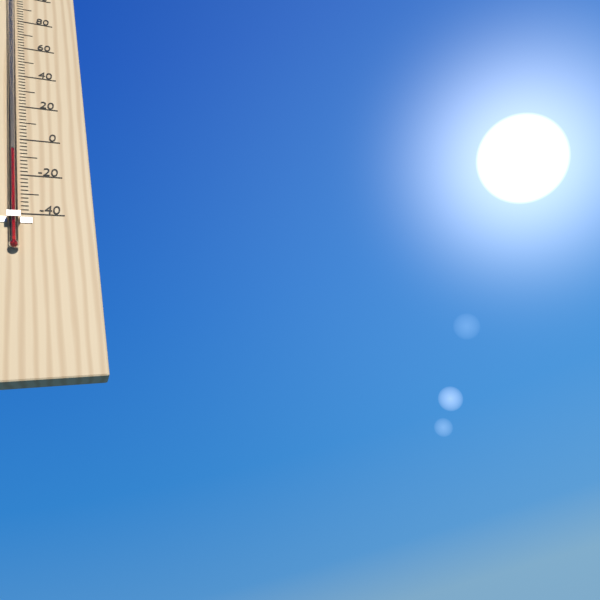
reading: -8 °F
